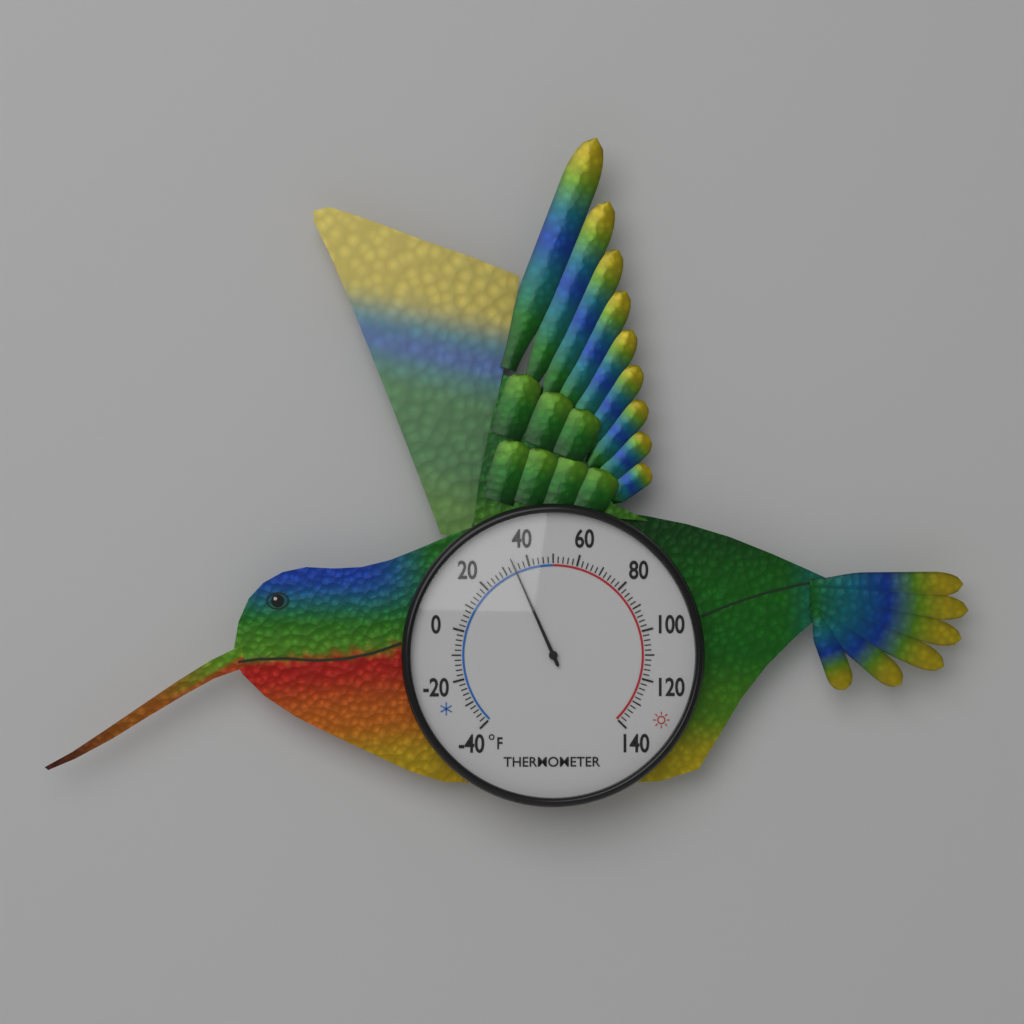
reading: 34 °F
